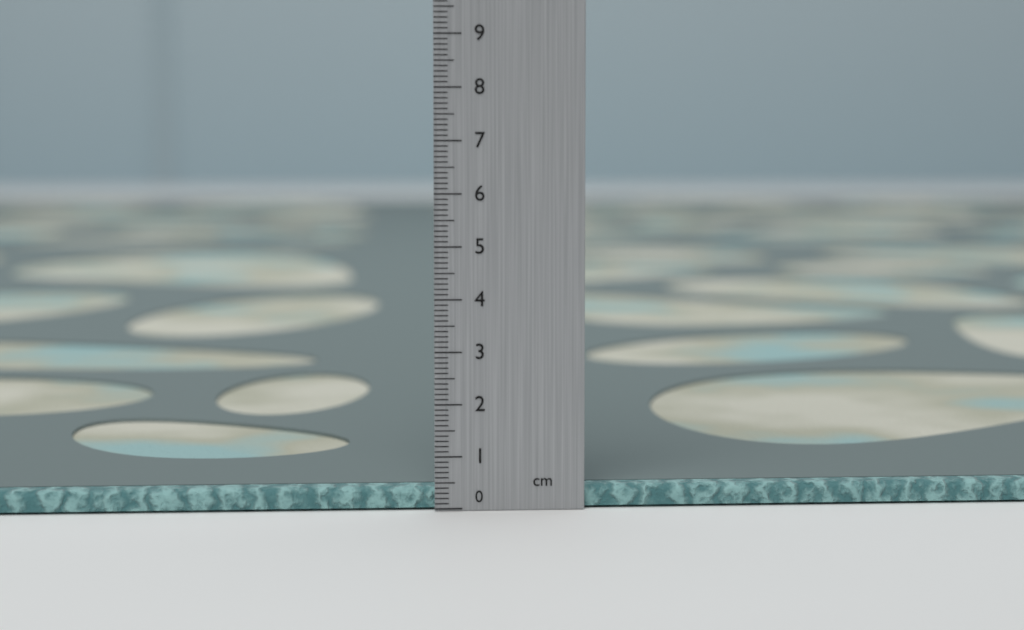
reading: 0.4 cm
